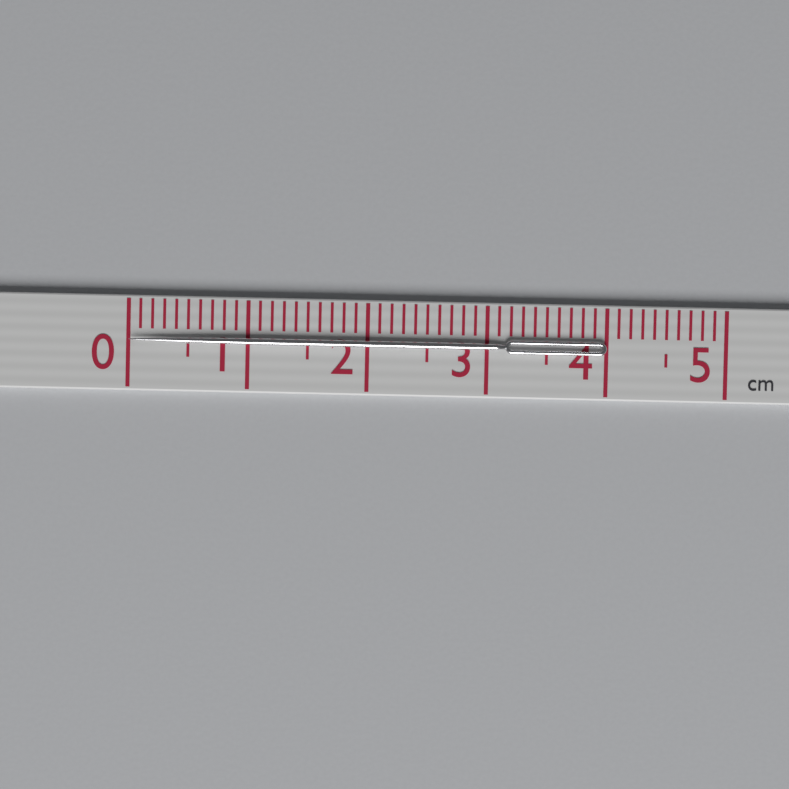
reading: 4.0 cm
